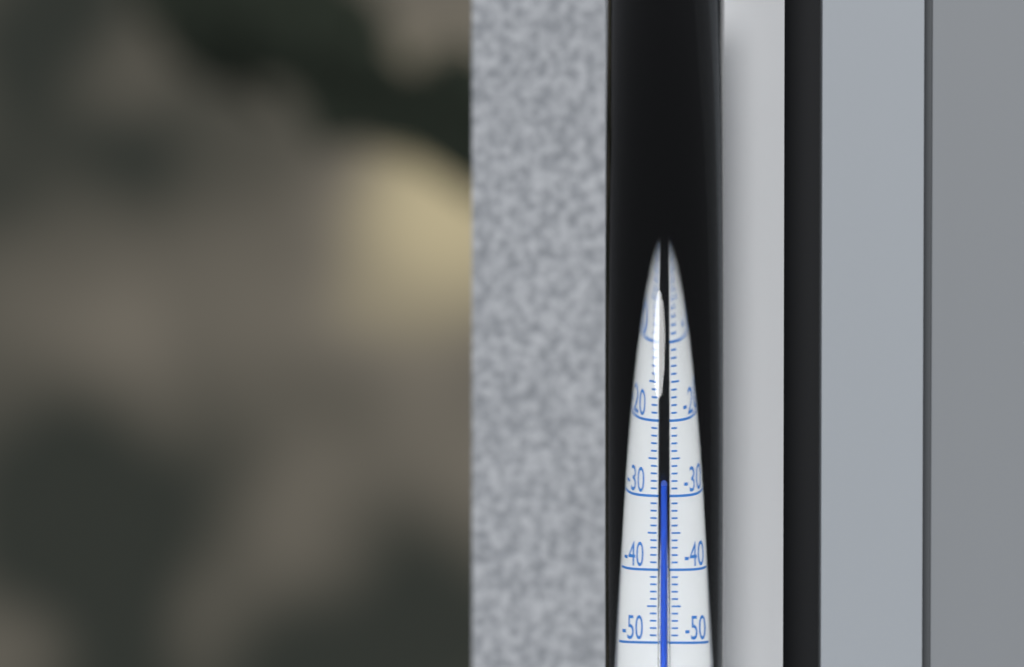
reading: -28 °C
